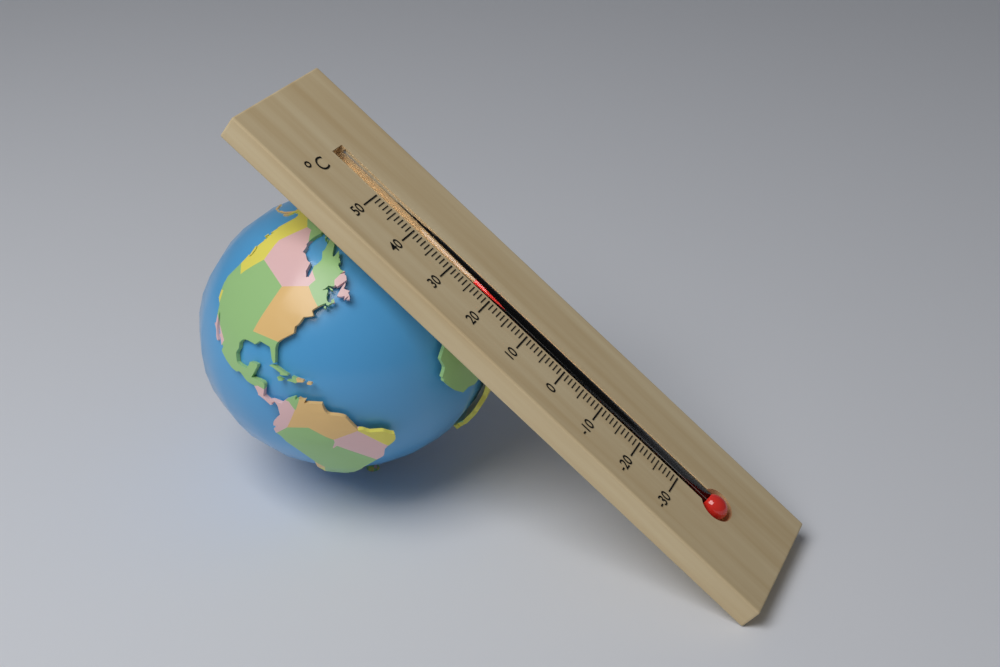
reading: 25 °C
